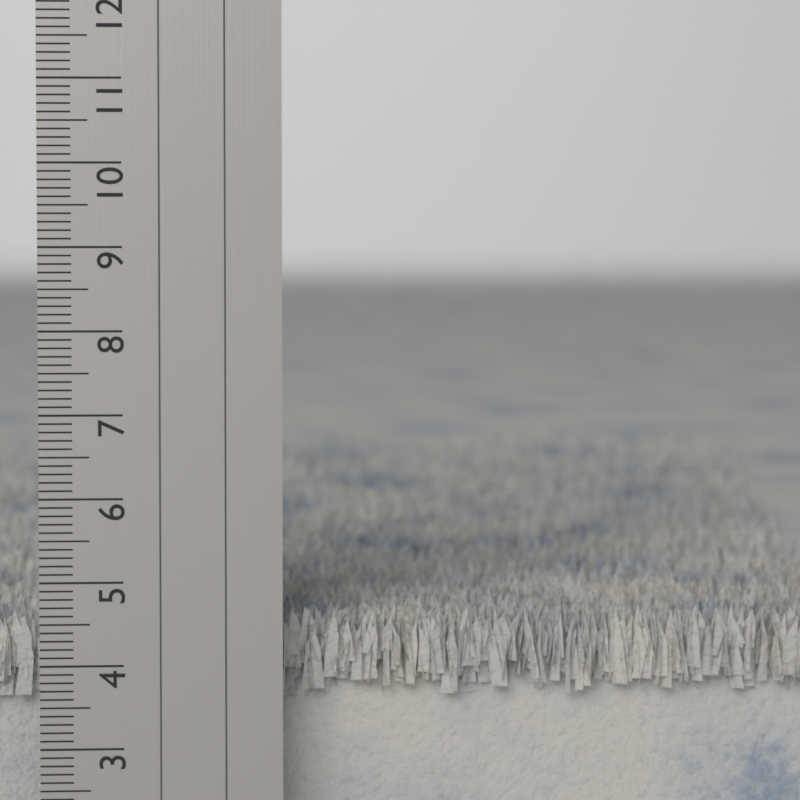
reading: 4.6 cm
